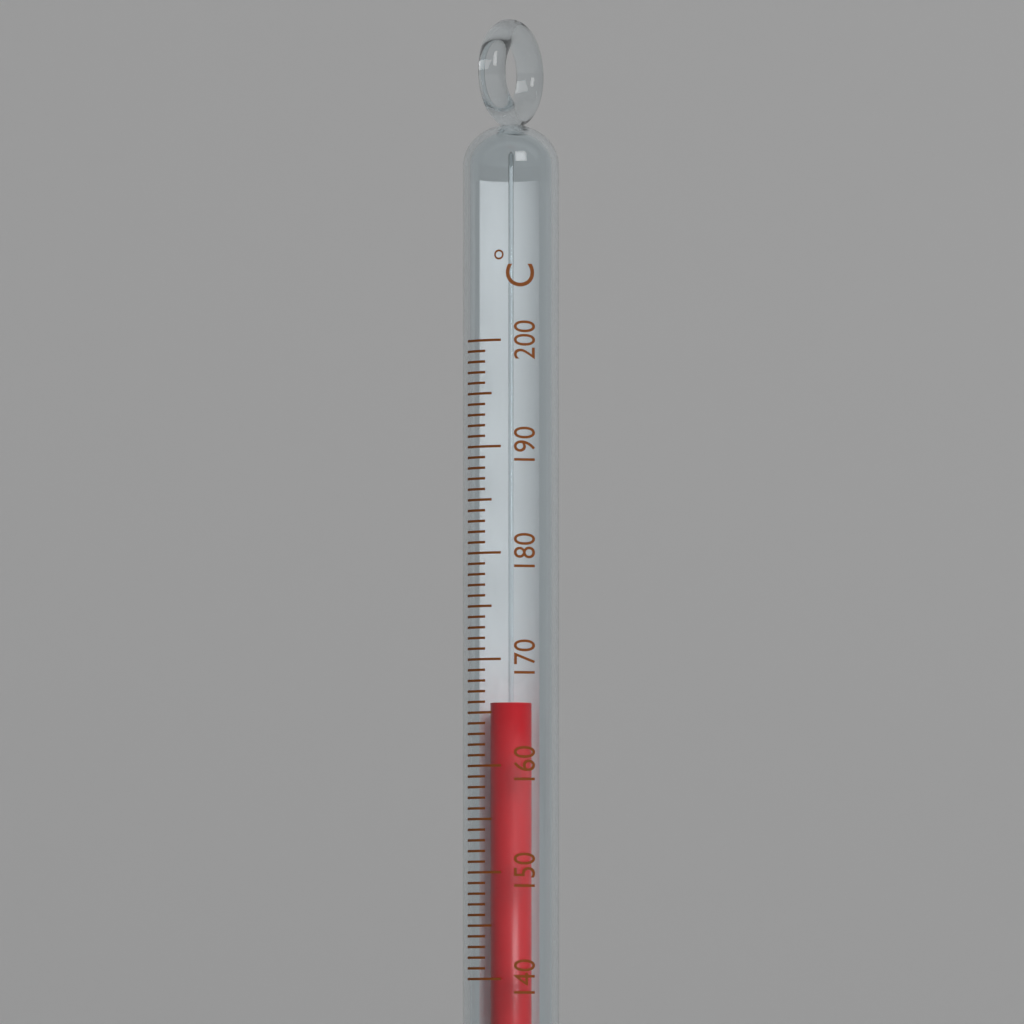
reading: 166 °C
